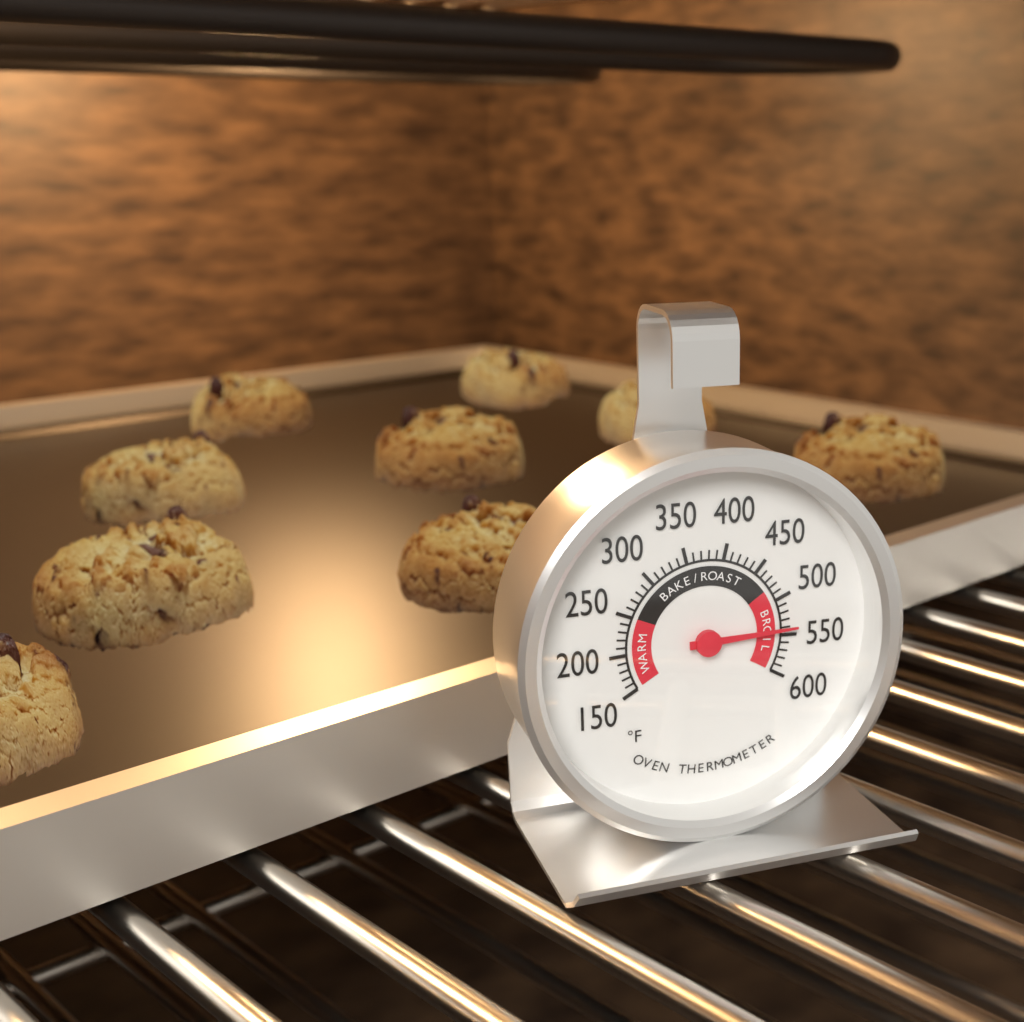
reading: 540 °F
